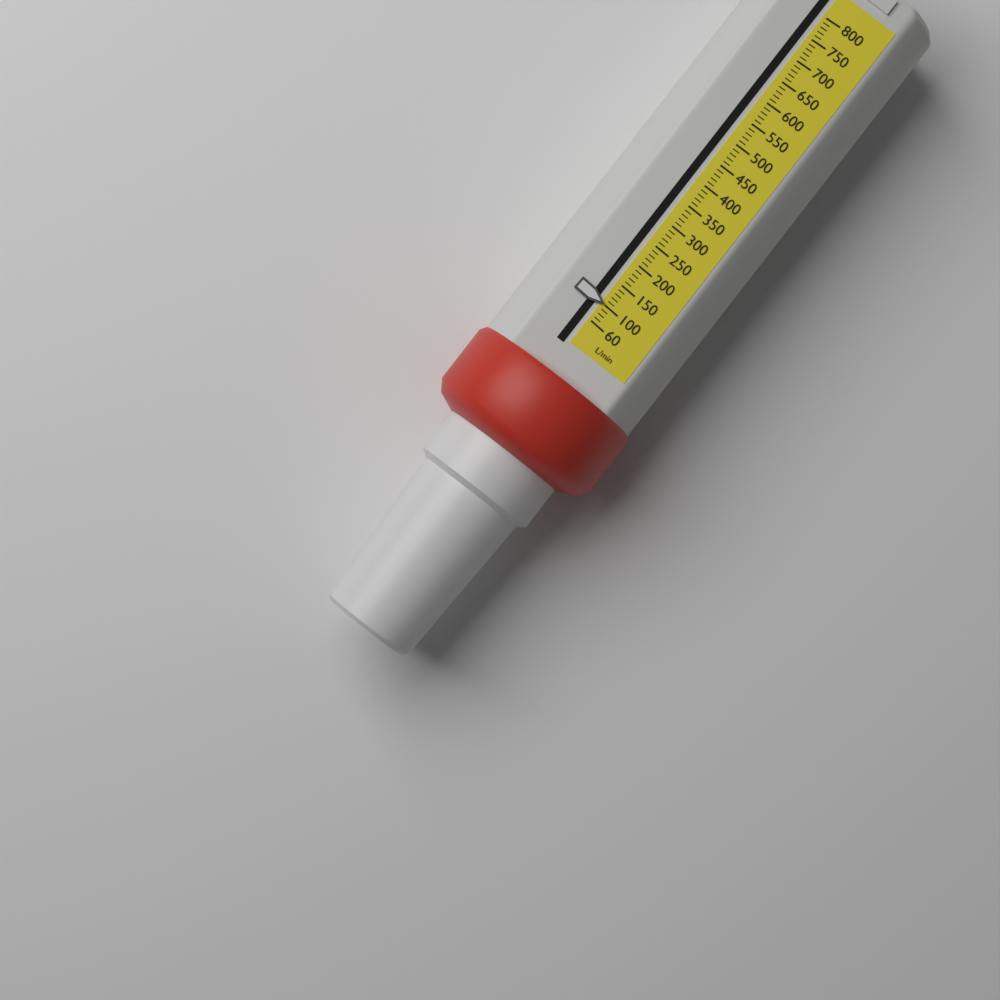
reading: 100 L/min
